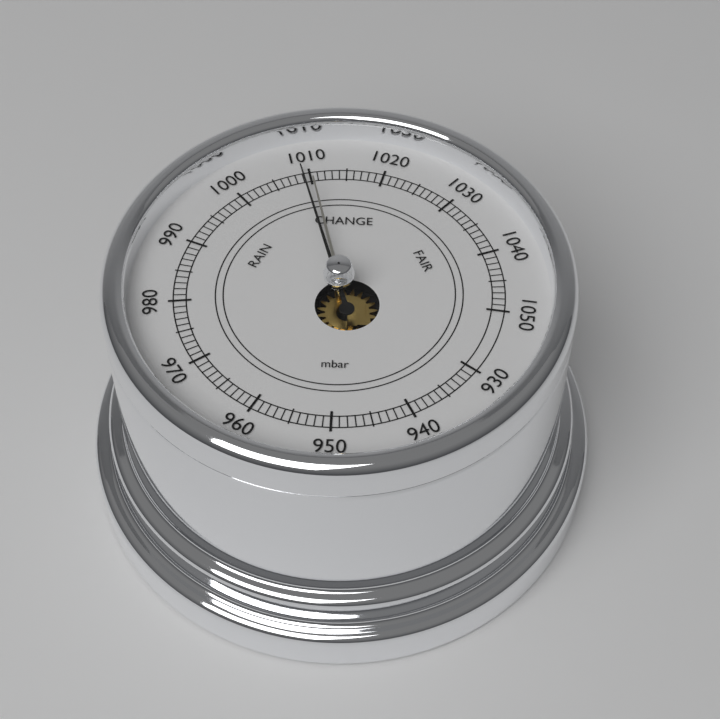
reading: 1009 mbar
